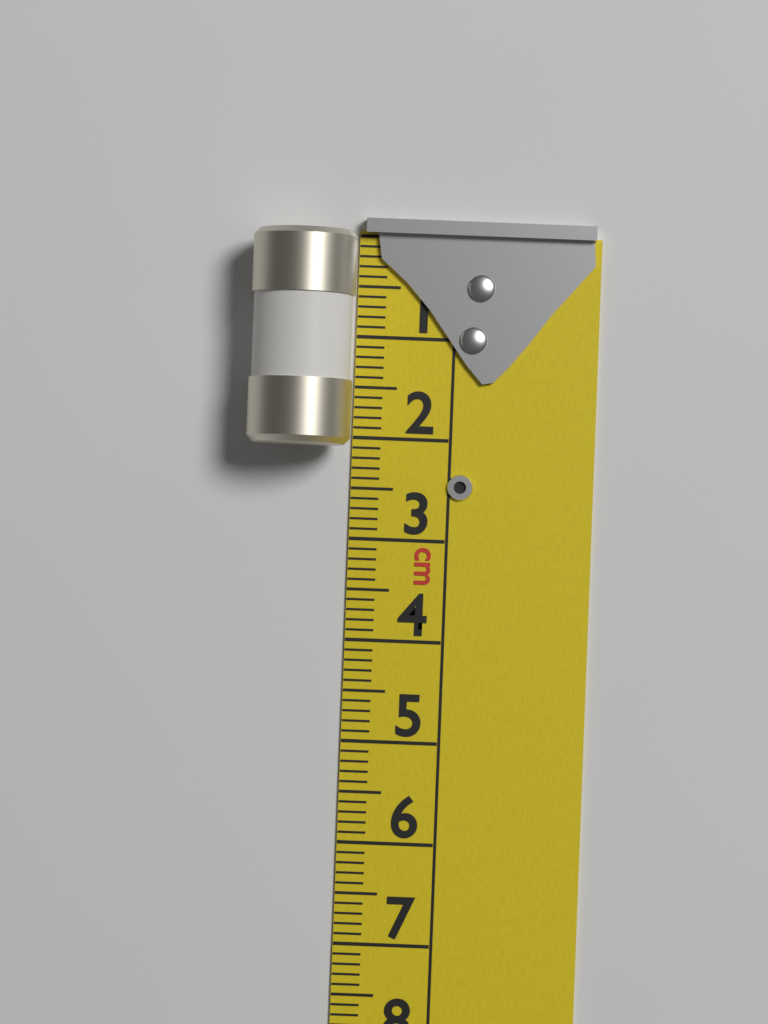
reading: 2.1 cm
